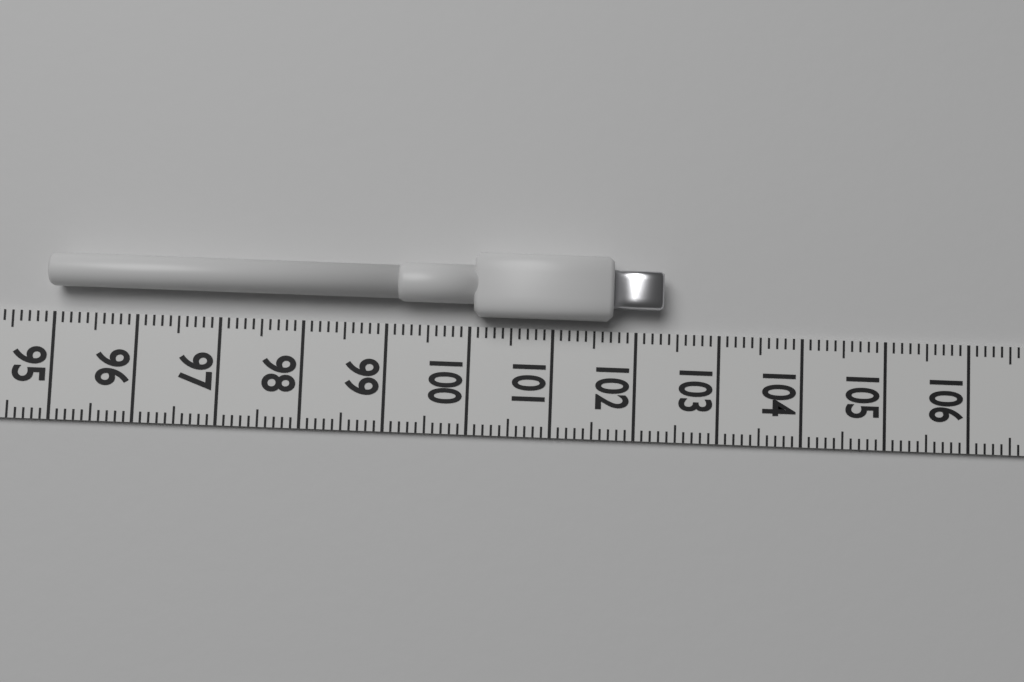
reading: 102.3 (no unit)
